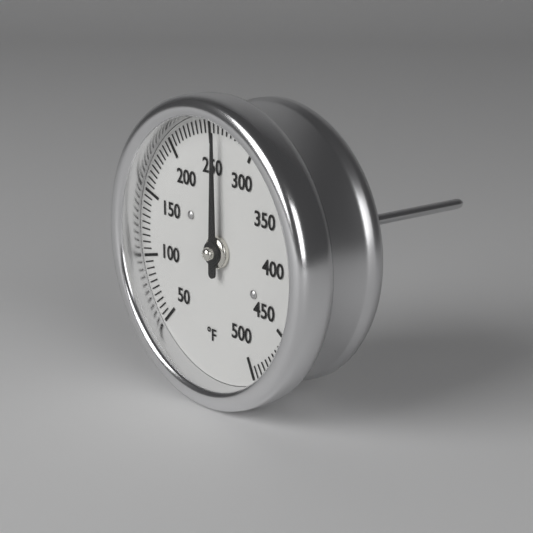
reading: 260 °F
